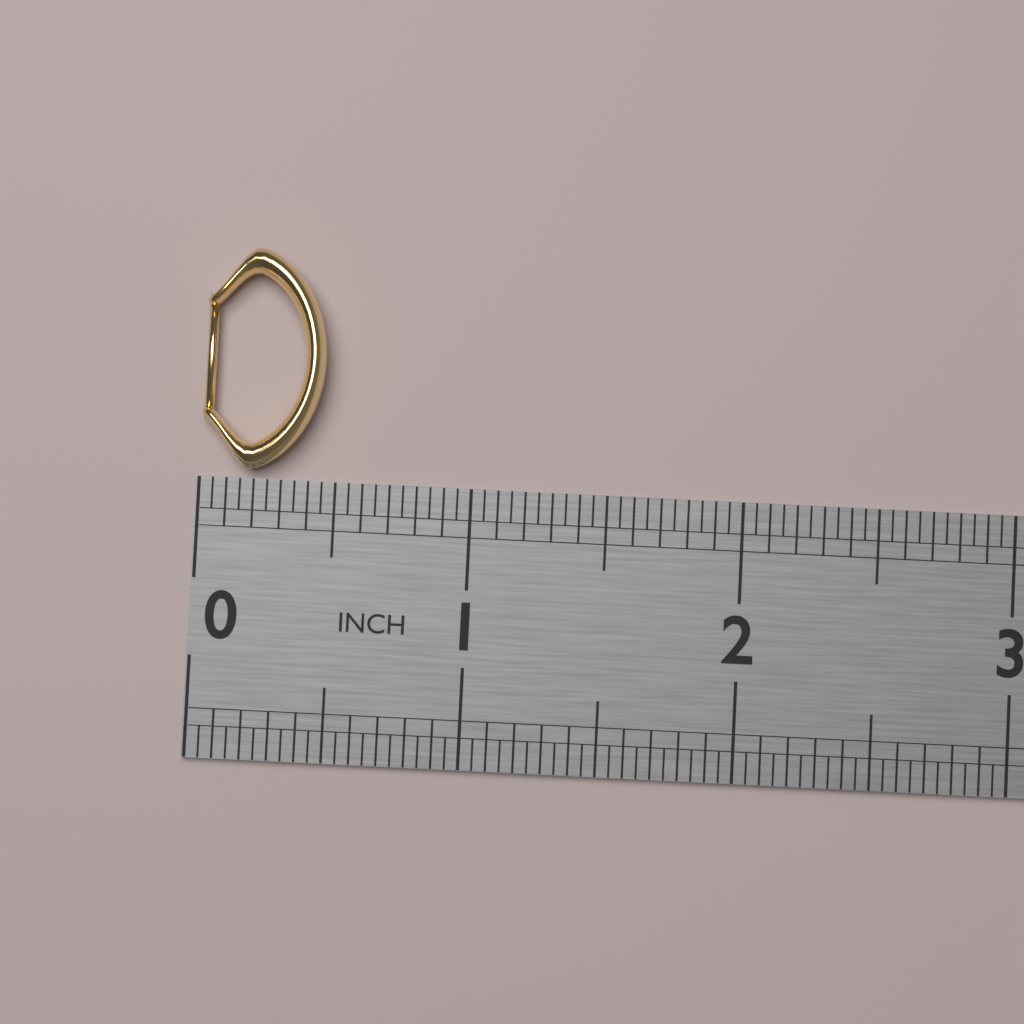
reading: 0.45 in
